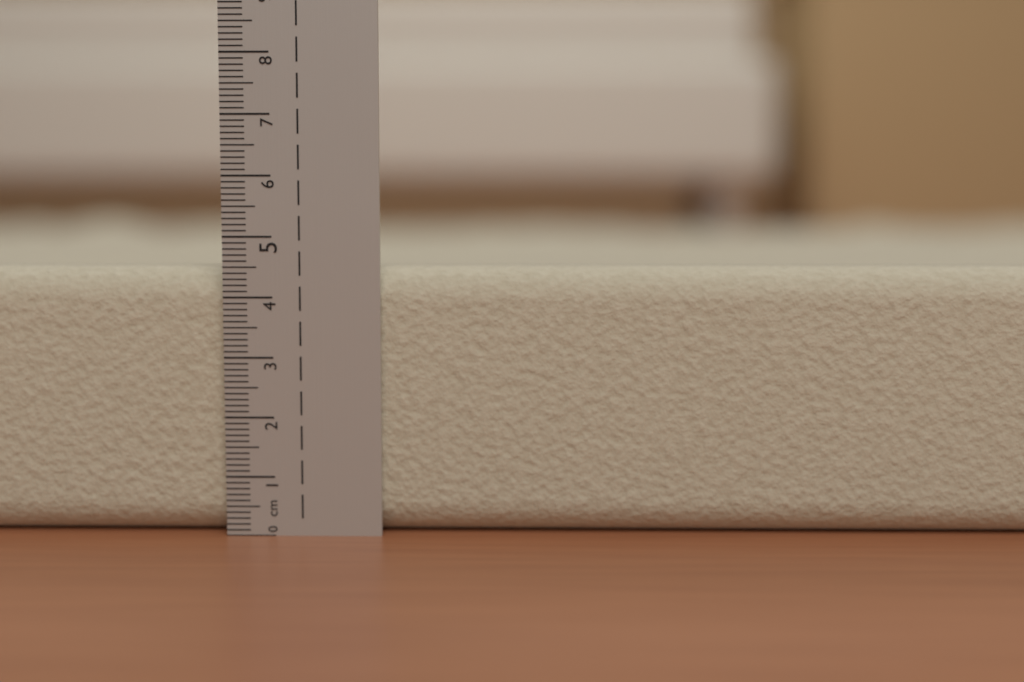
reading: 4.5 cm
